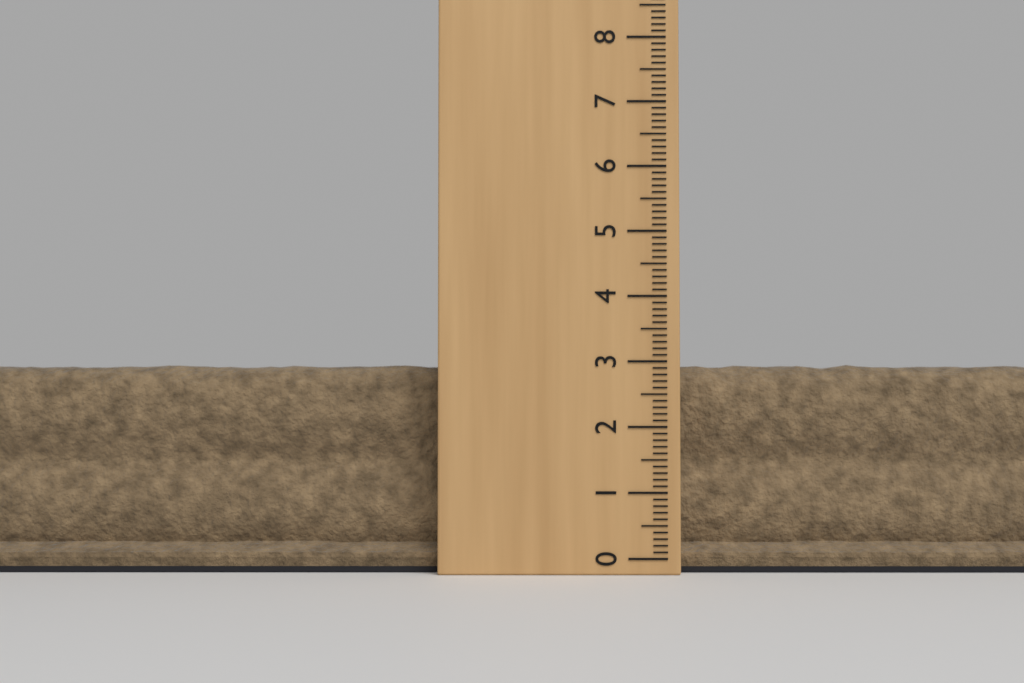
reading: 3.0 (no unit)
